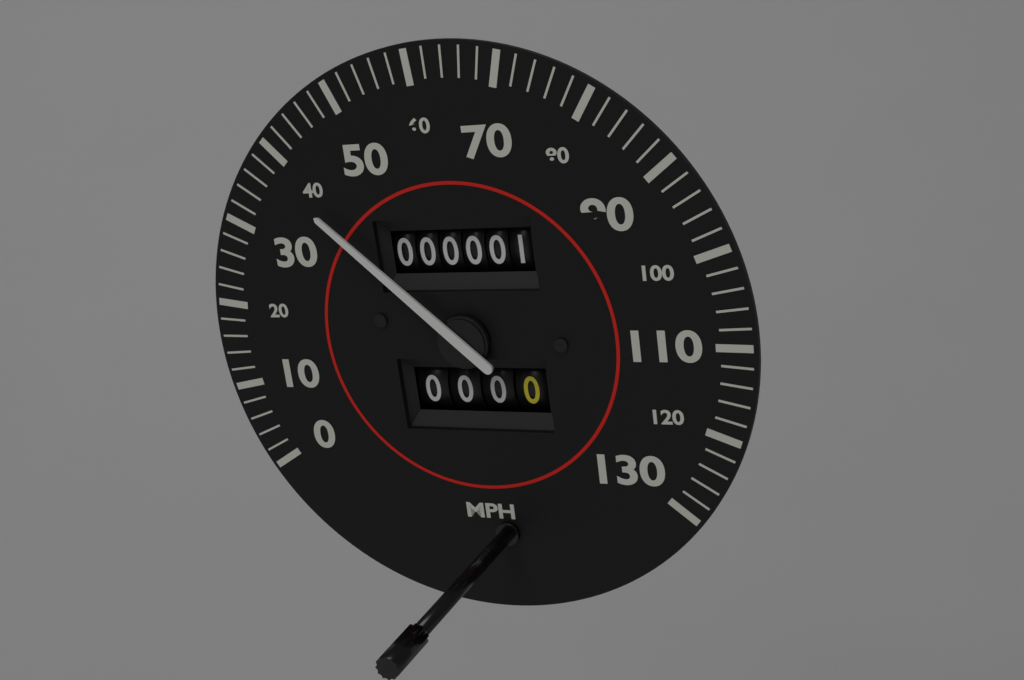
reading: 38 mph
